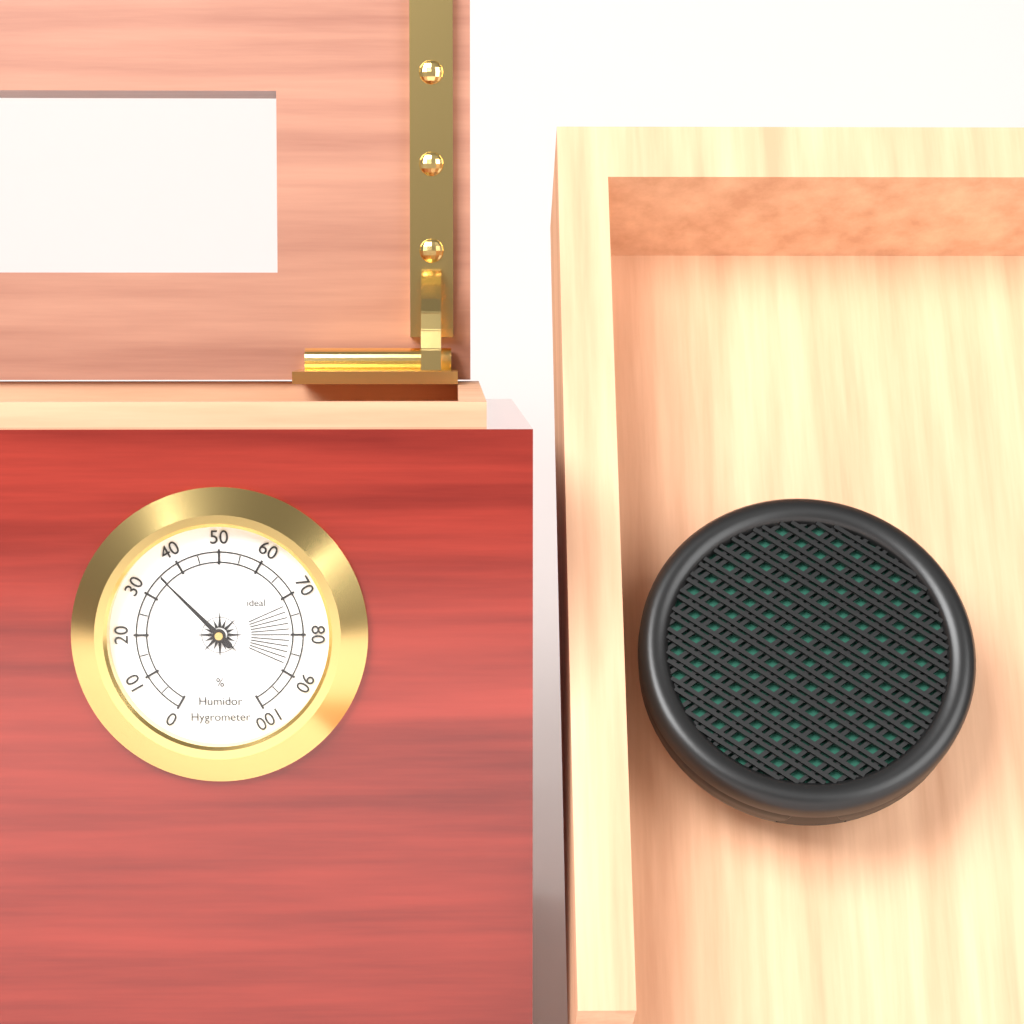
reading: 35 %
